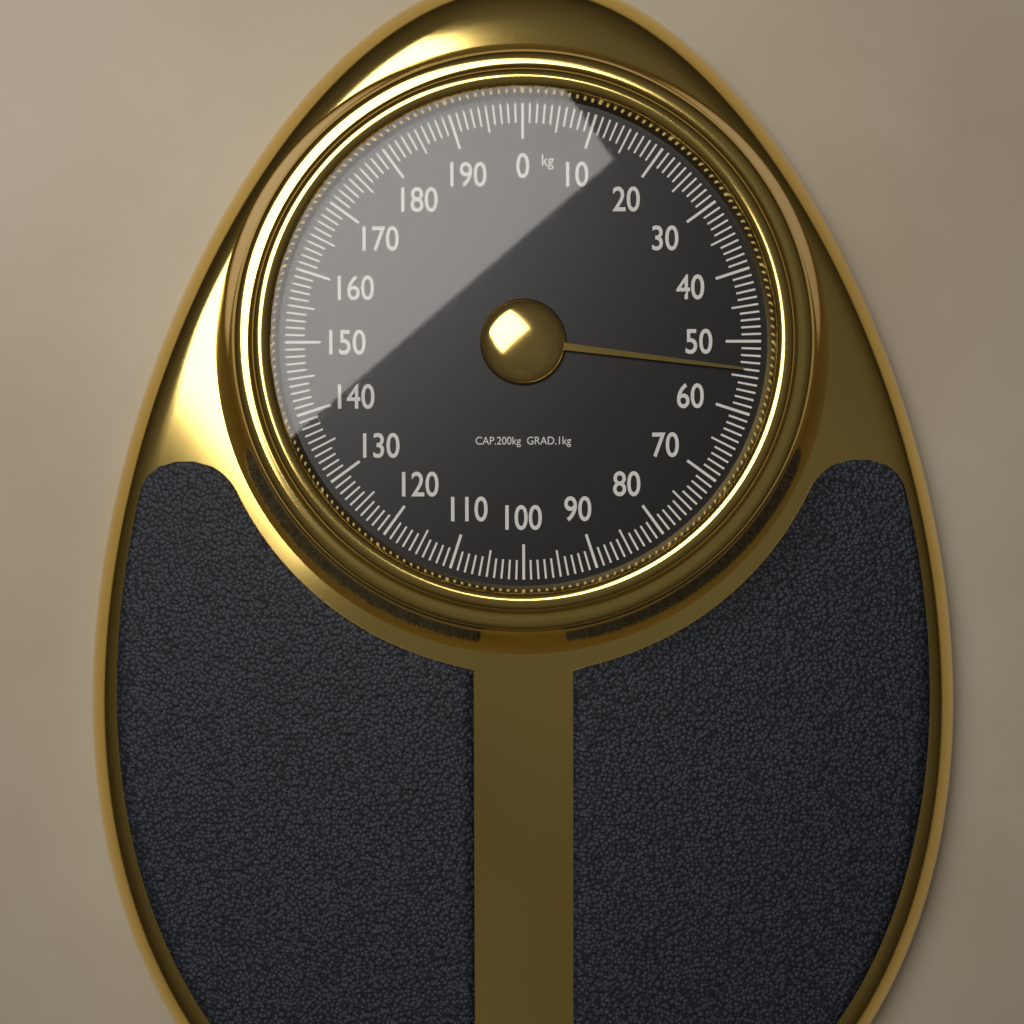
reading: 54 kg
